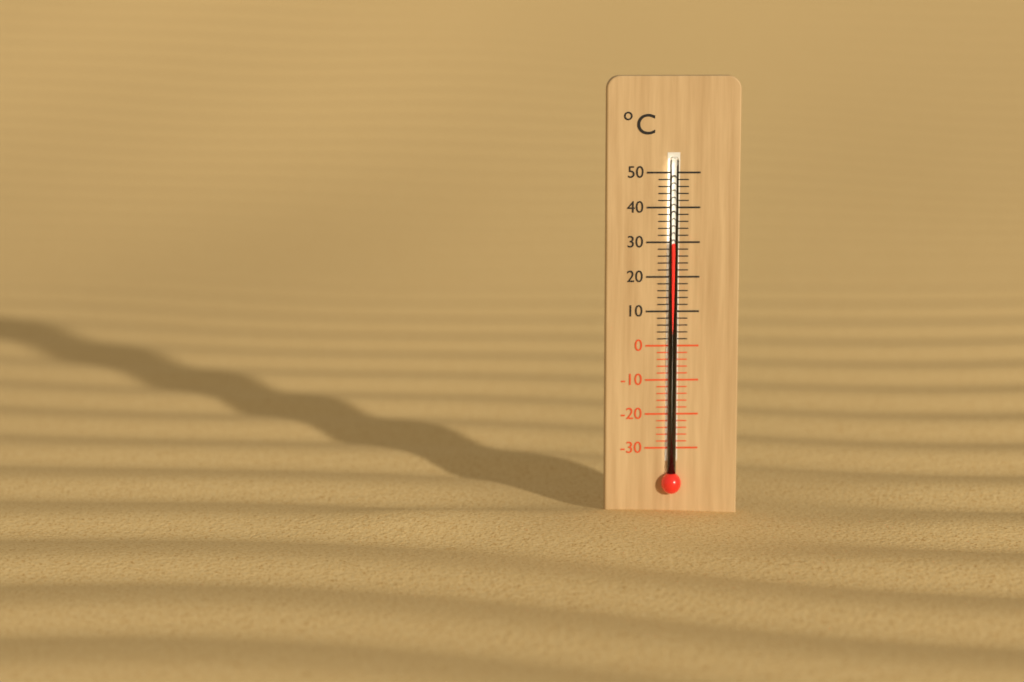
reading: 30 °C
